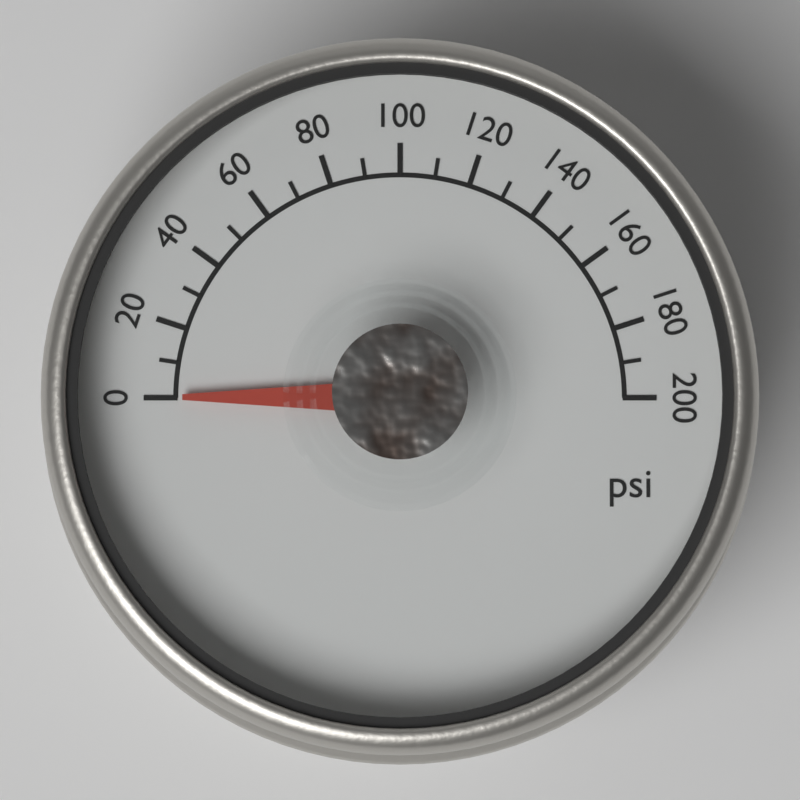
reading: 0 psi
